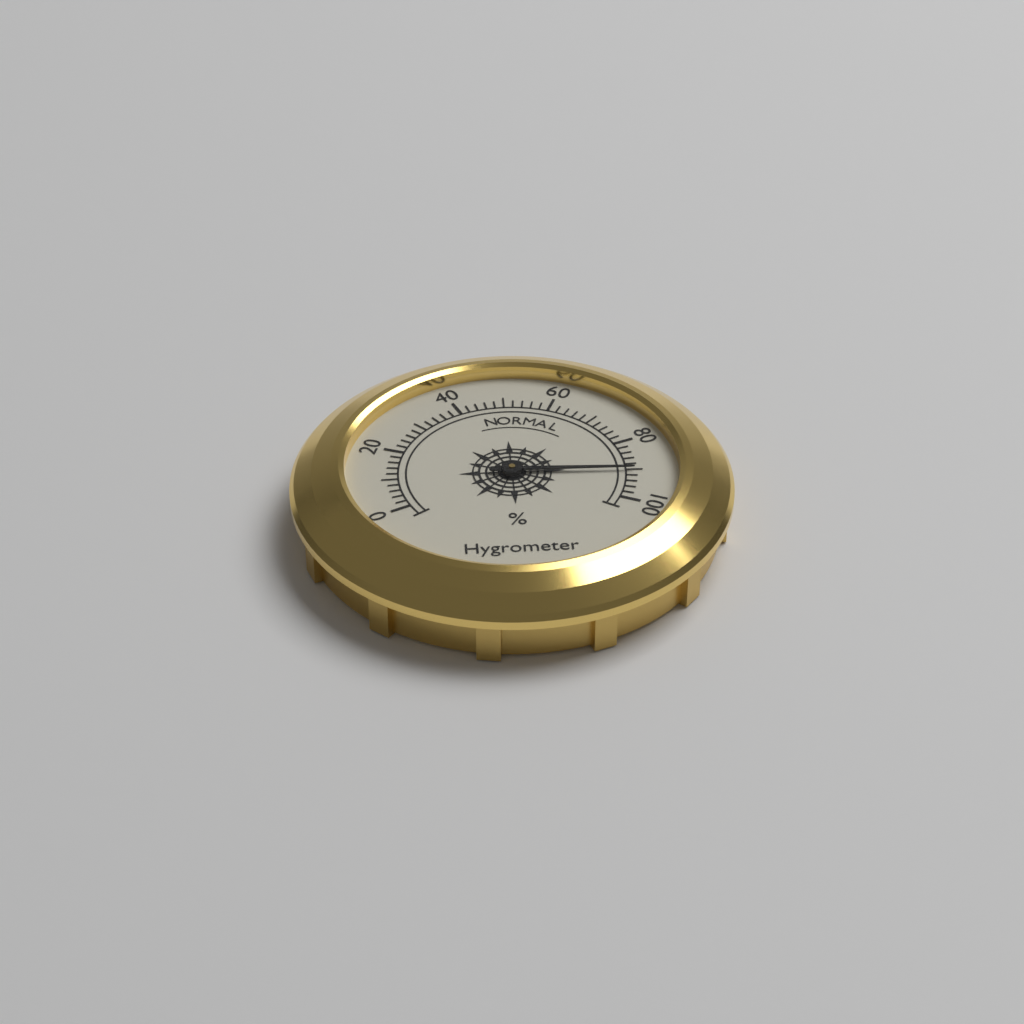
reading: 90 %
